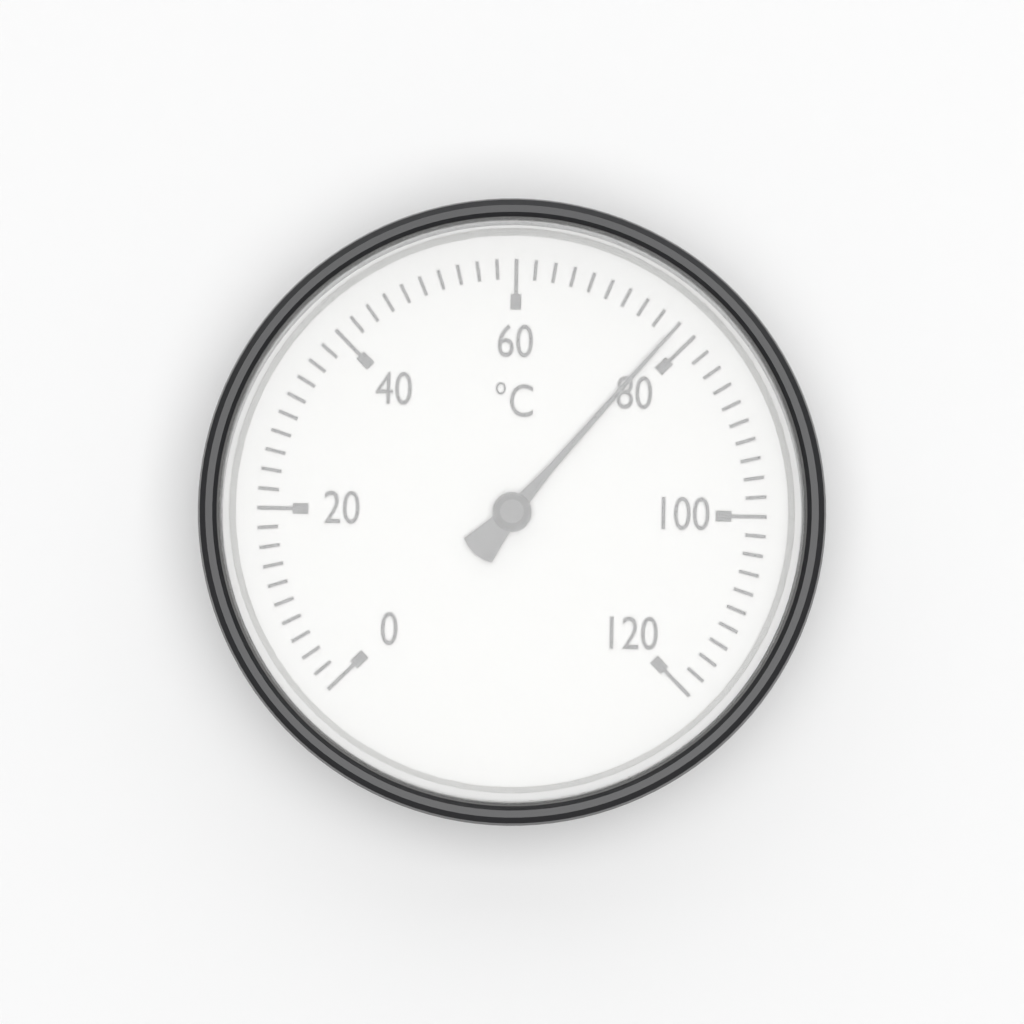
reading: 78 °C
